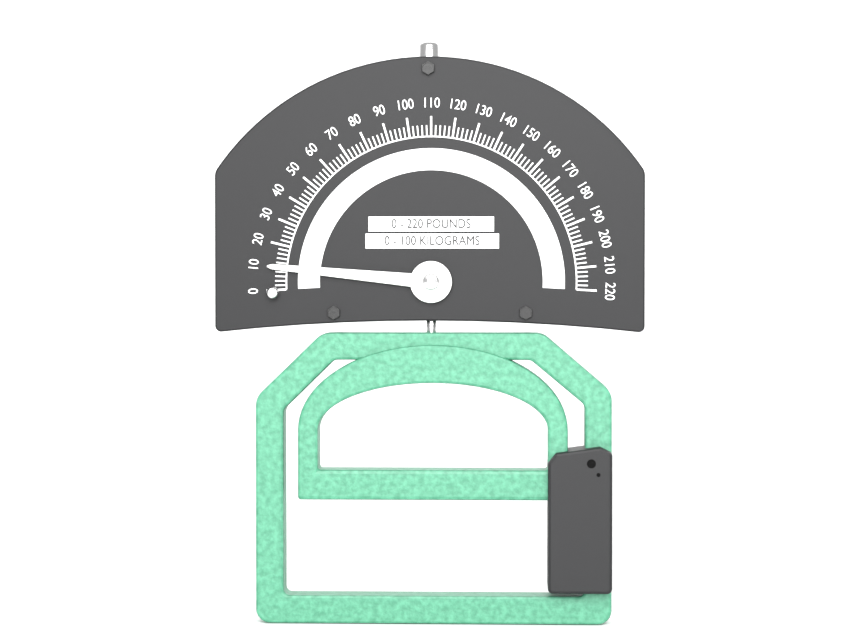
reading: 10 lb
